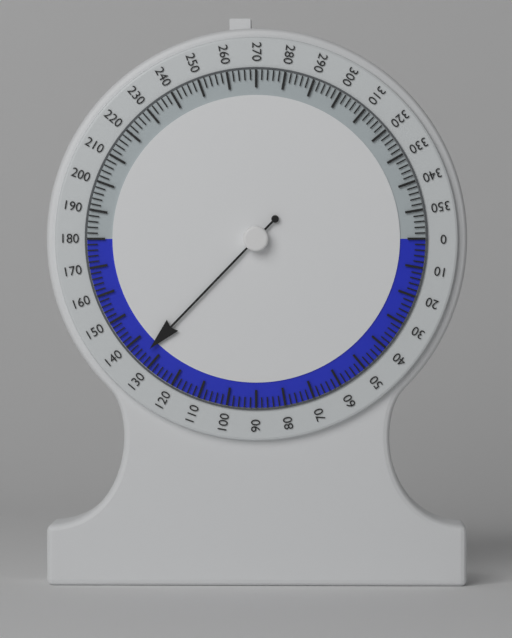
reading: 134 (no unit)
